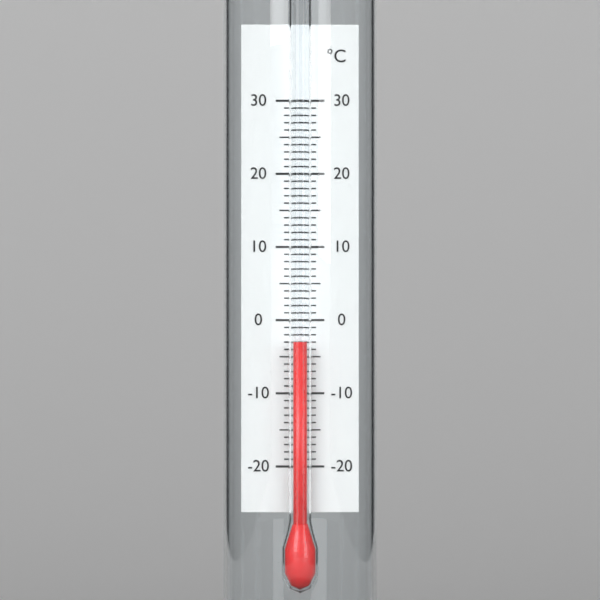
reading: -3 °C
